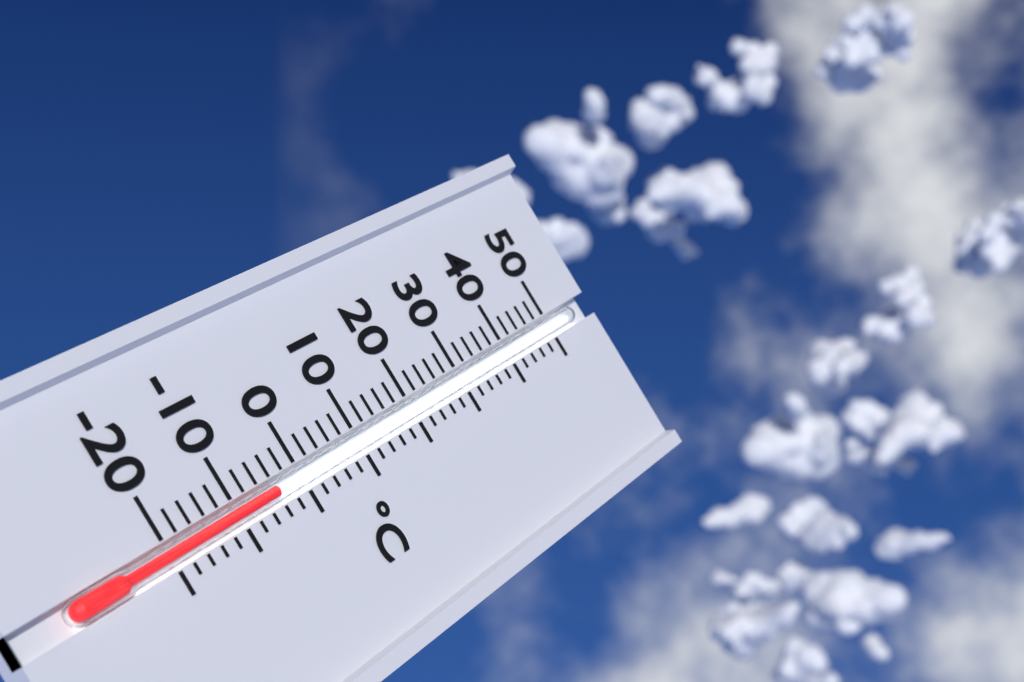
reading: -4 °C
